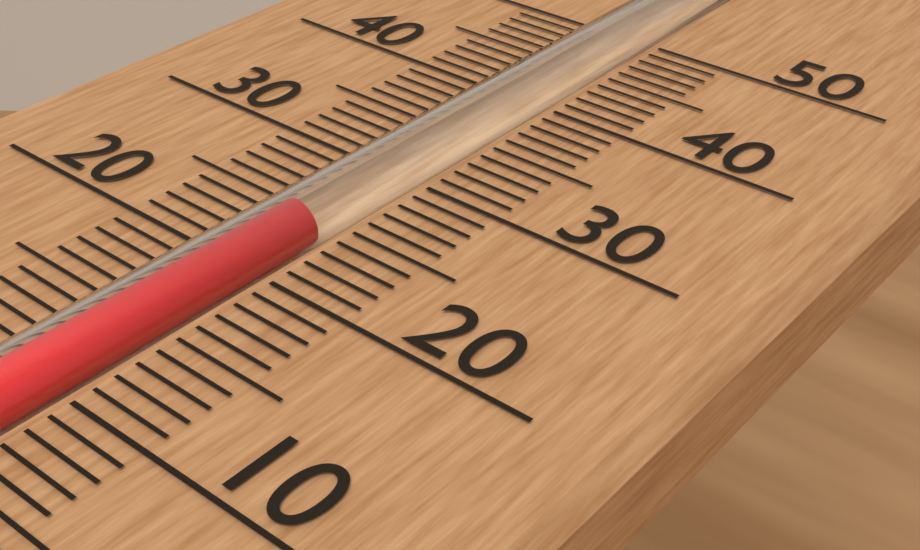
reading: 24 (no unit)
